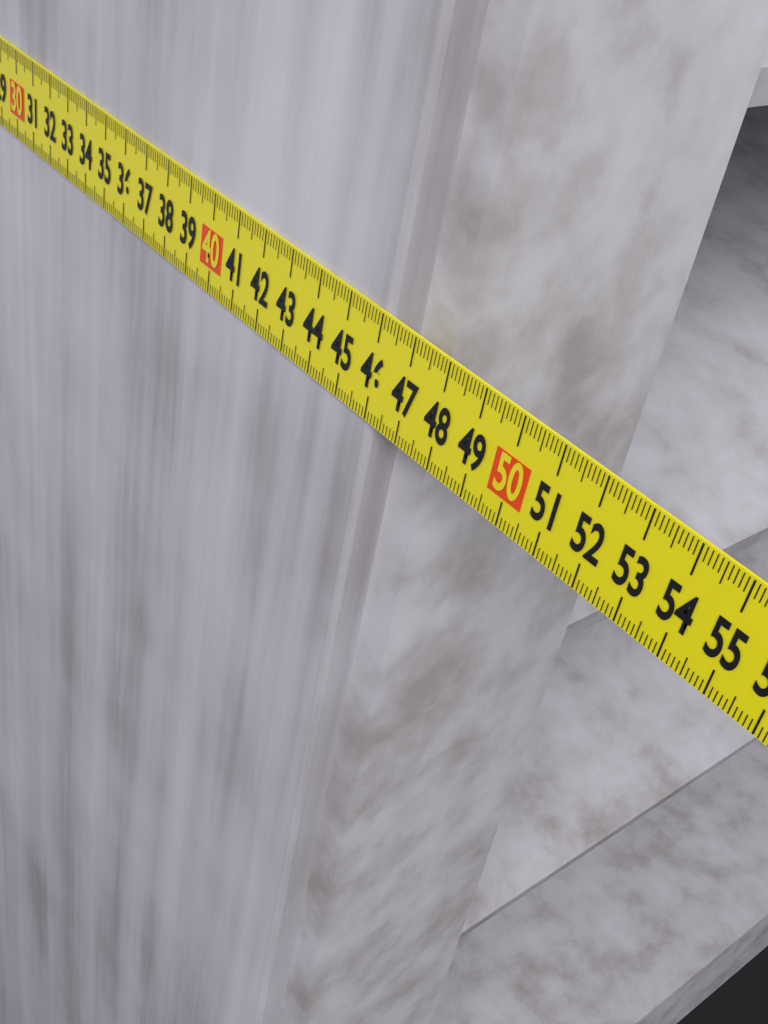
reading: 46.1 cm
